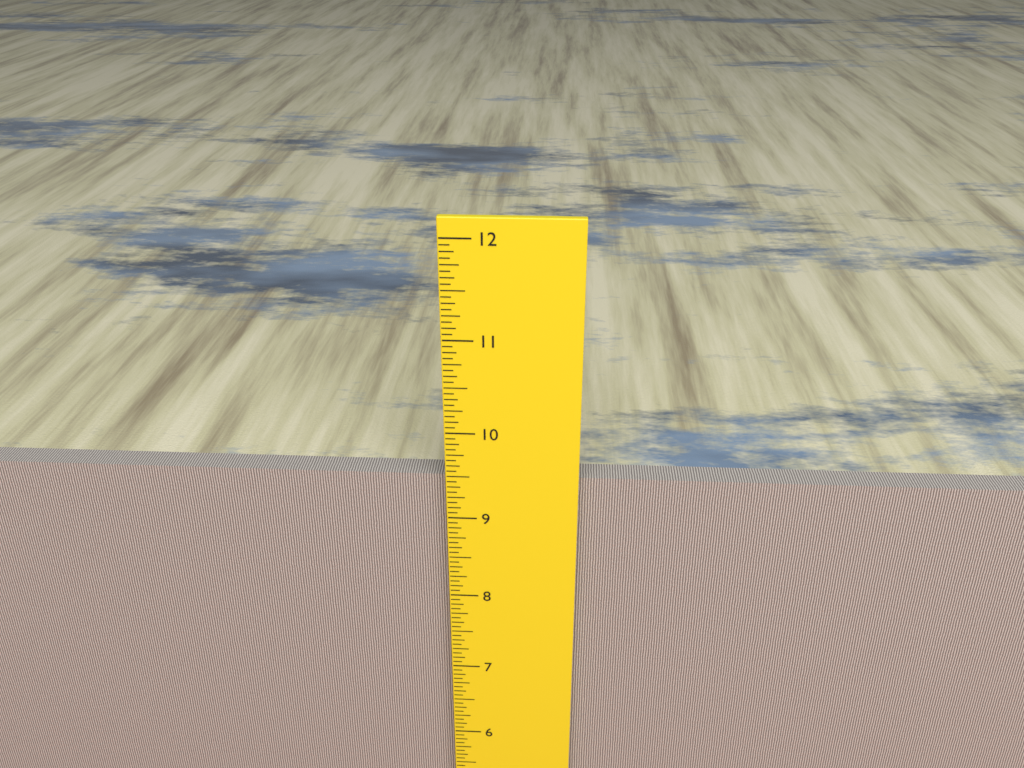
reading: 9.4375 inch
